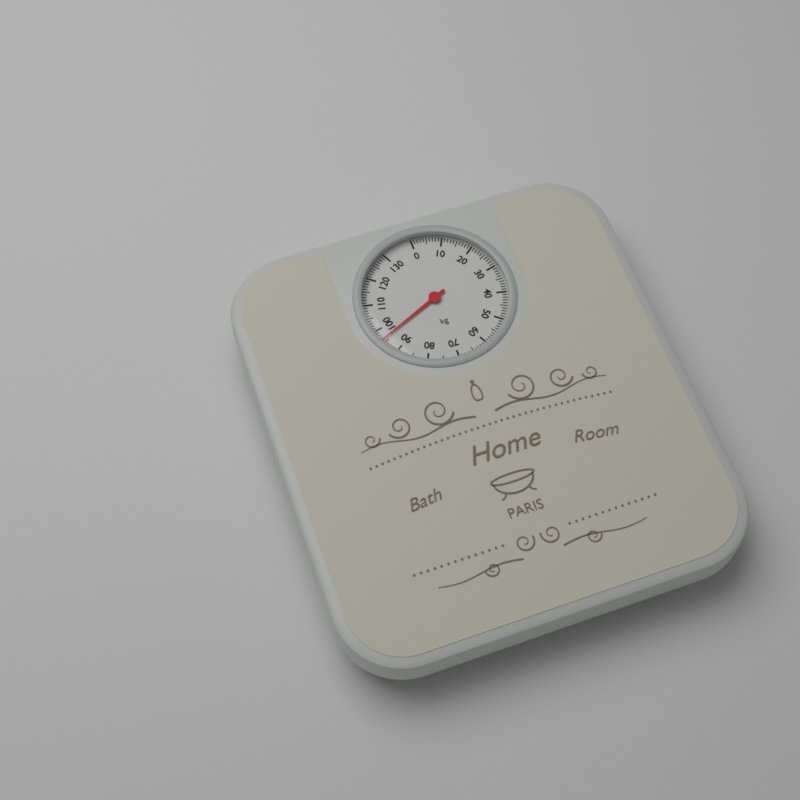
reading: 96 kg
